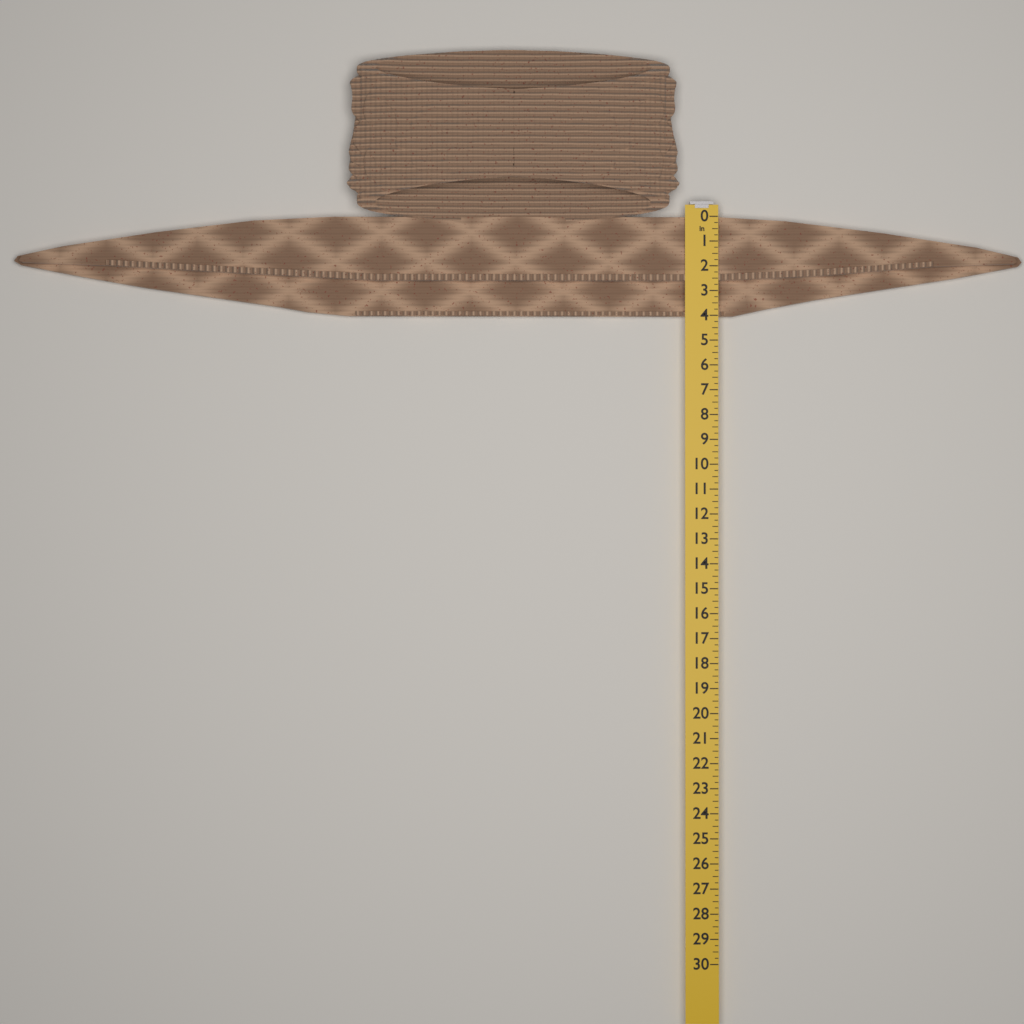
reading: 4.00 in
